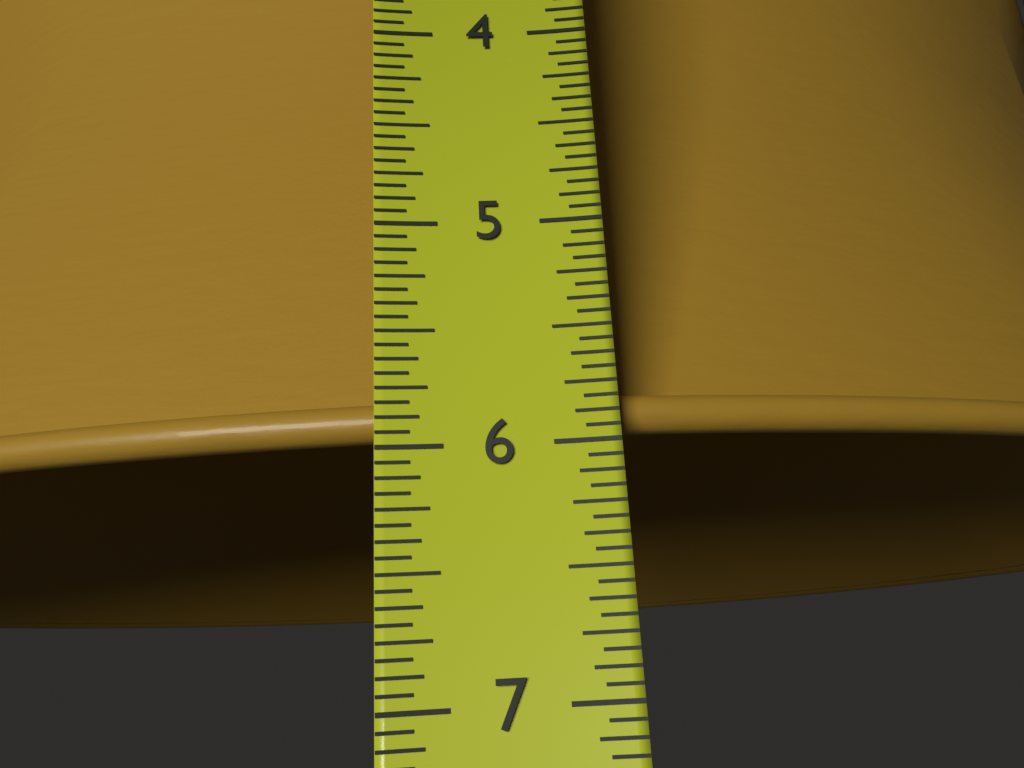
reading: 5.9375 in
